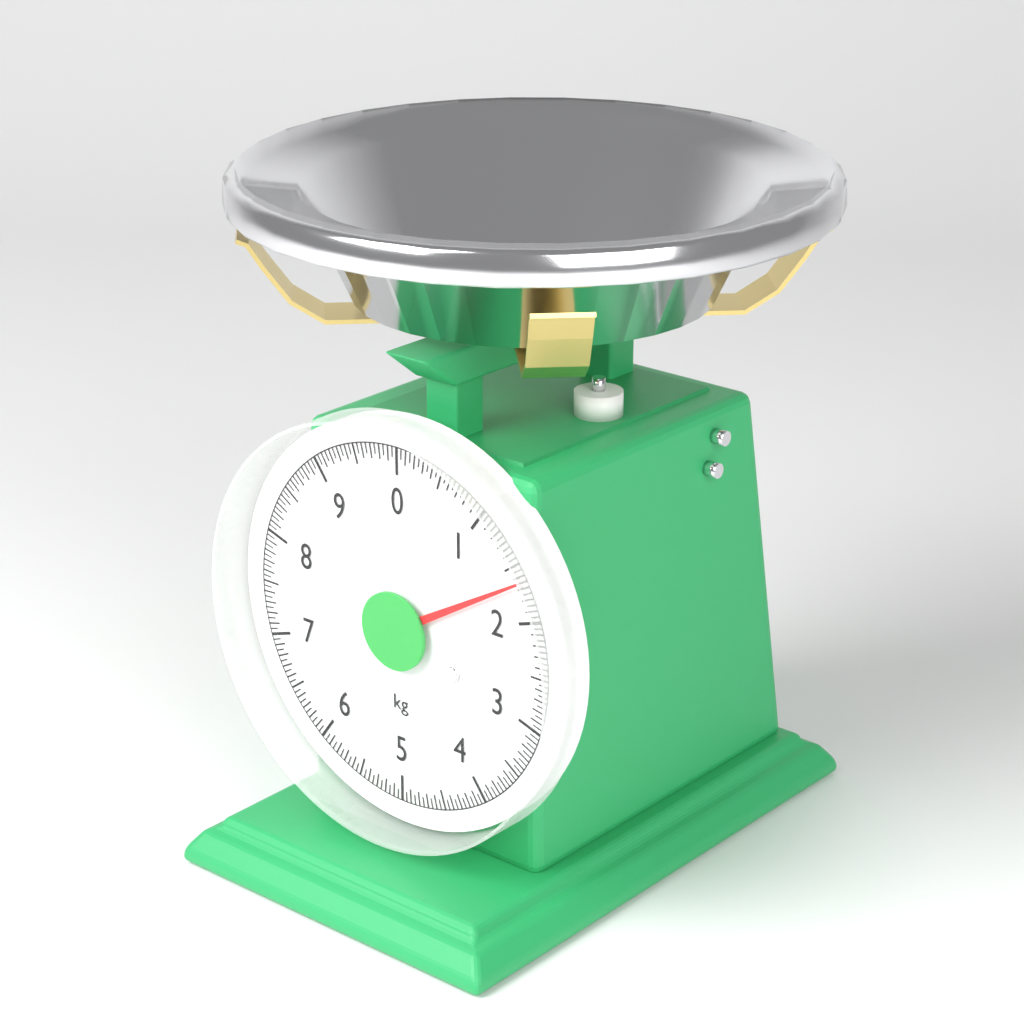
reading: 1.65 kg
